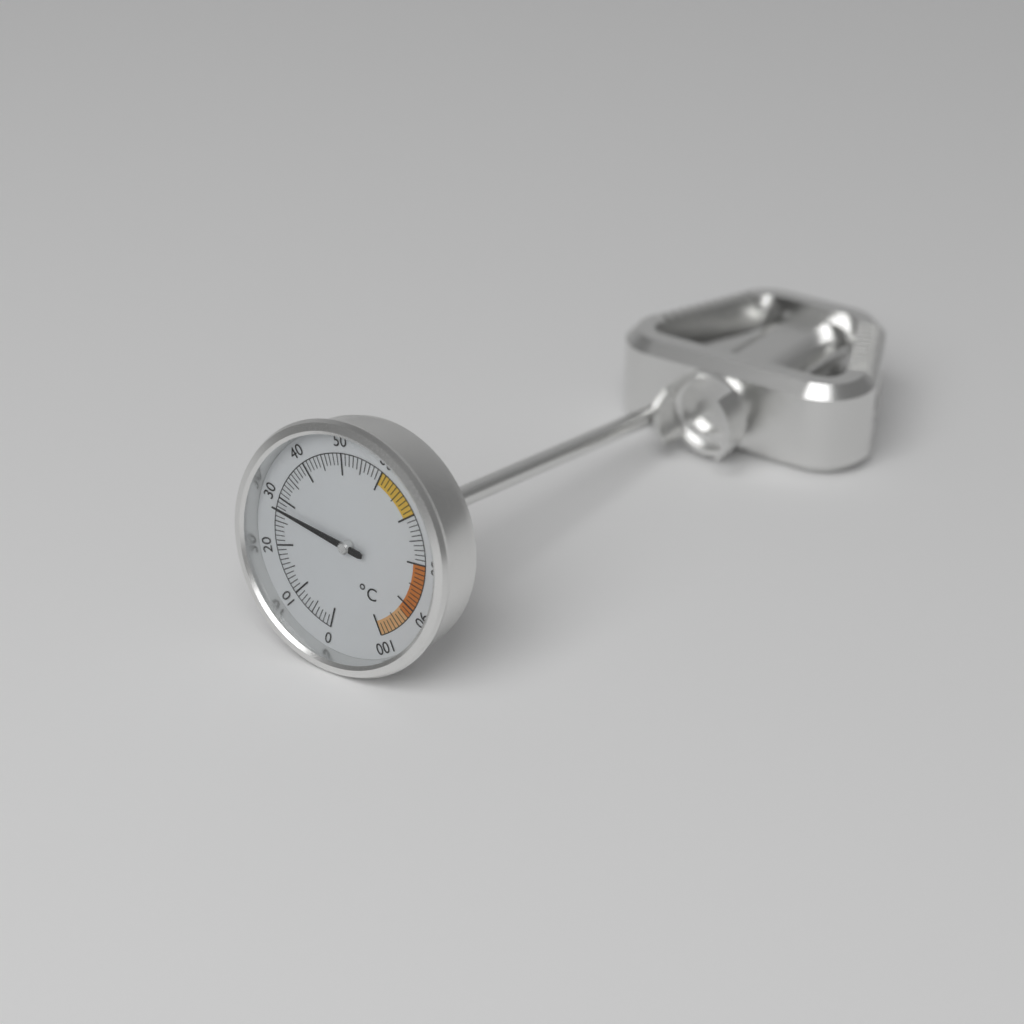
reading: 28 °C
